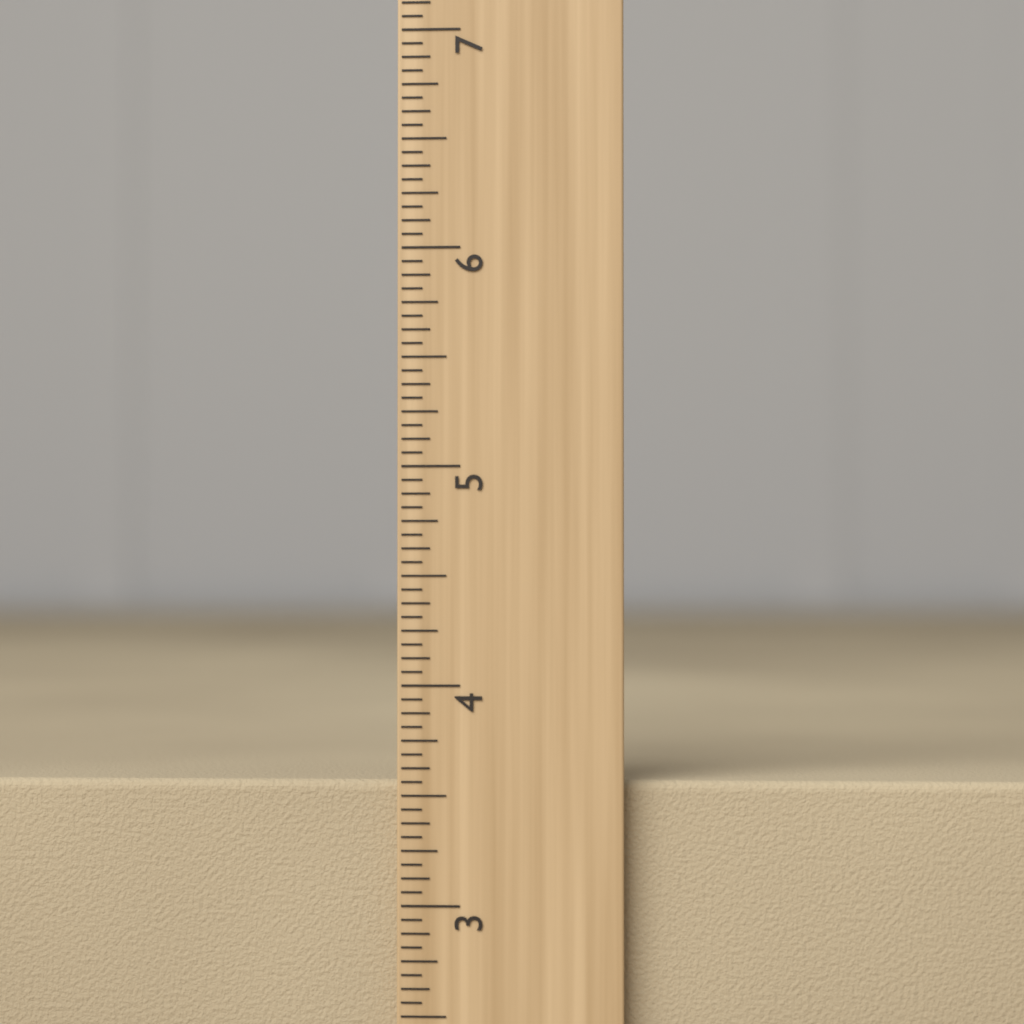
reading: 3.5625 inch
